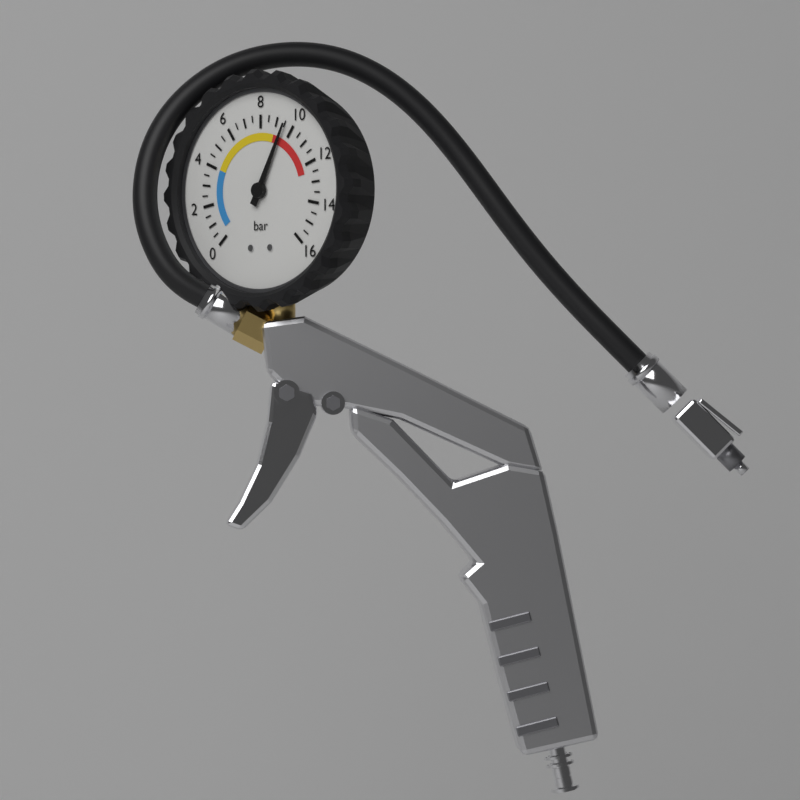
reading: 9.5 bar
